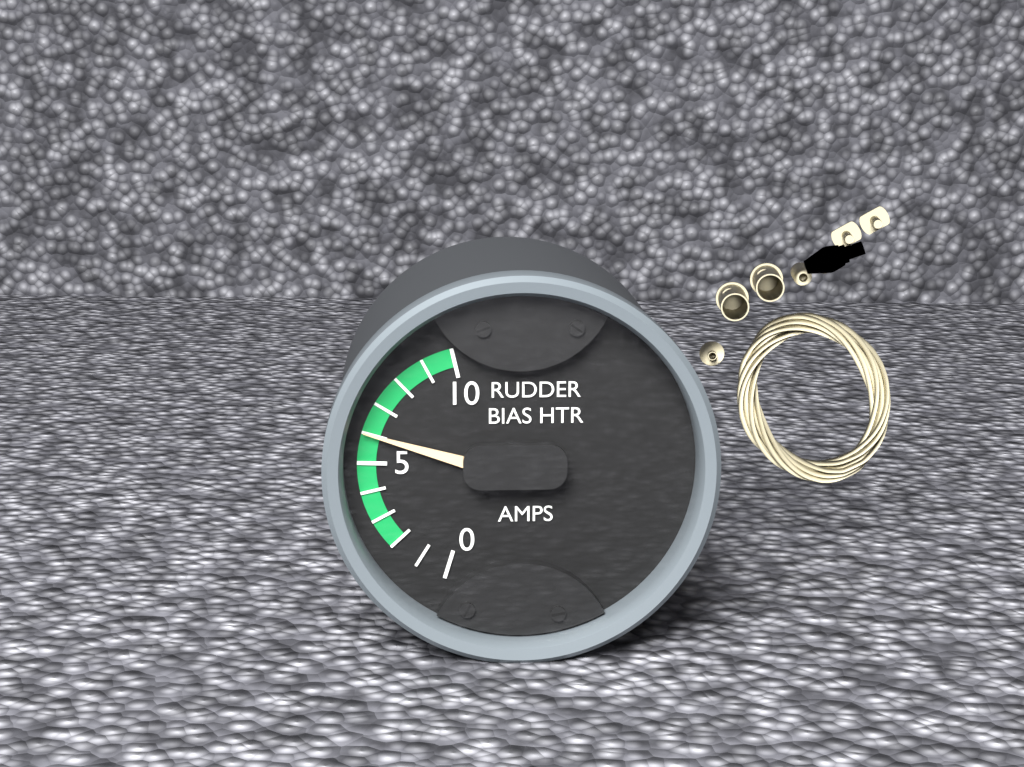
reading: 6 AMPS
